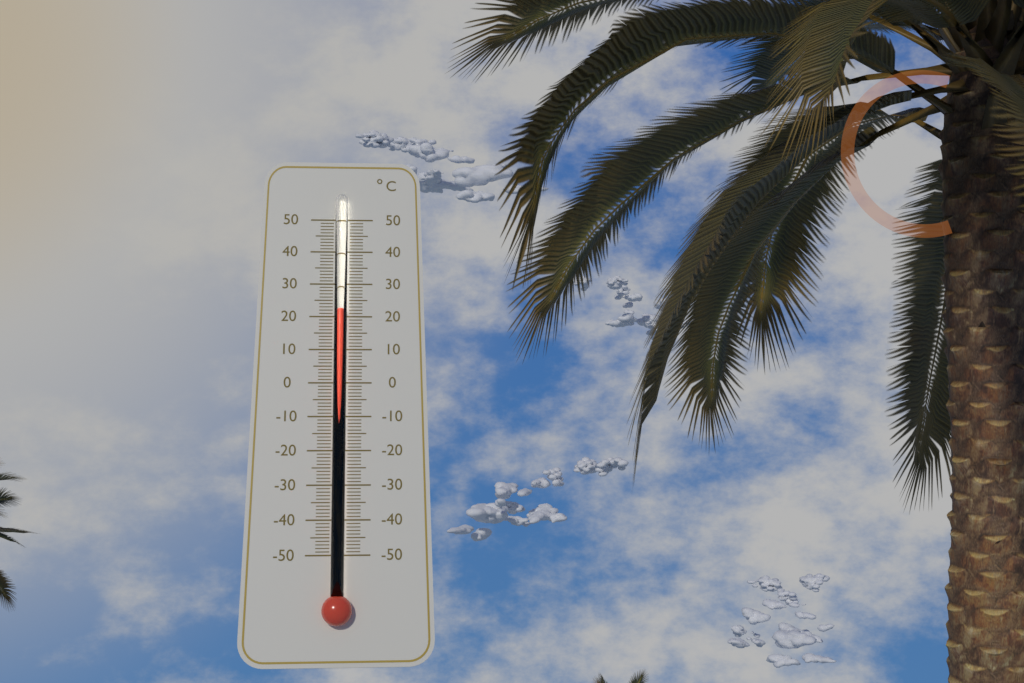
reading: 22 °C
